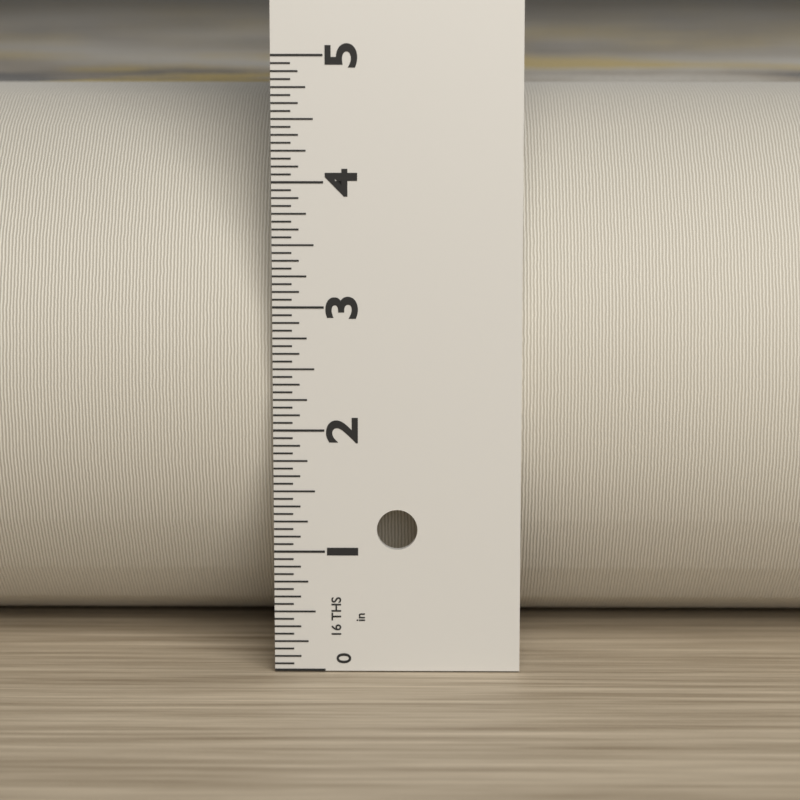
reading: 4.6875 in
